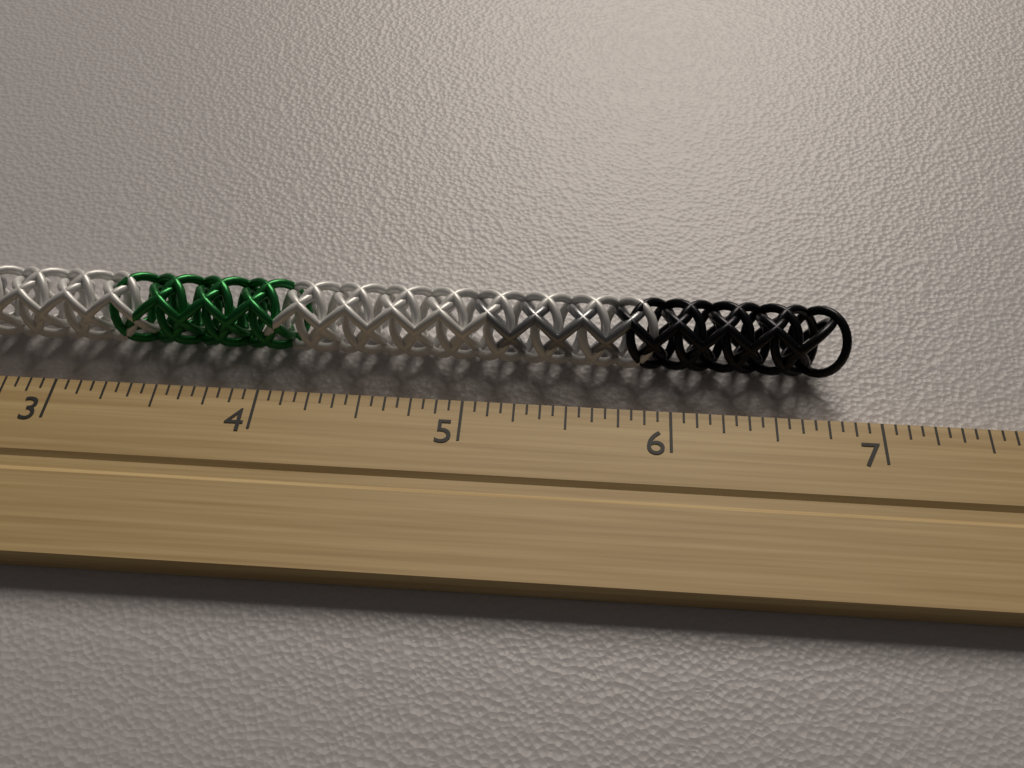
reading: 6.8750 inch
